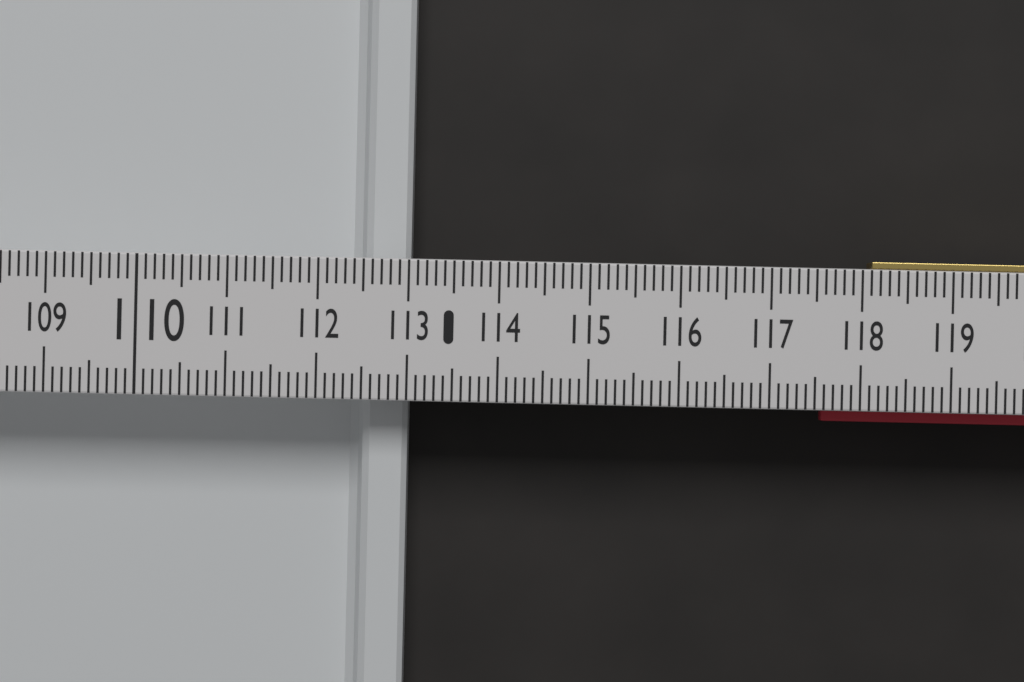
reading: 113.0 (no unit)
